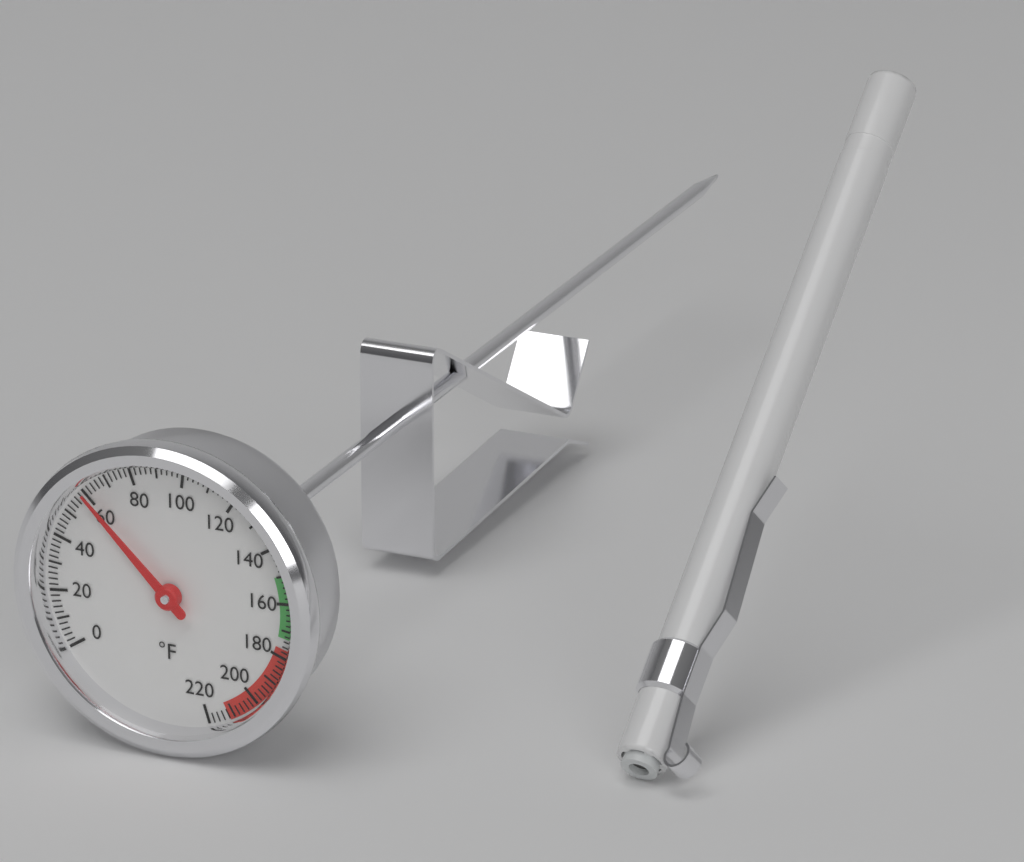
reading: 60 °F
